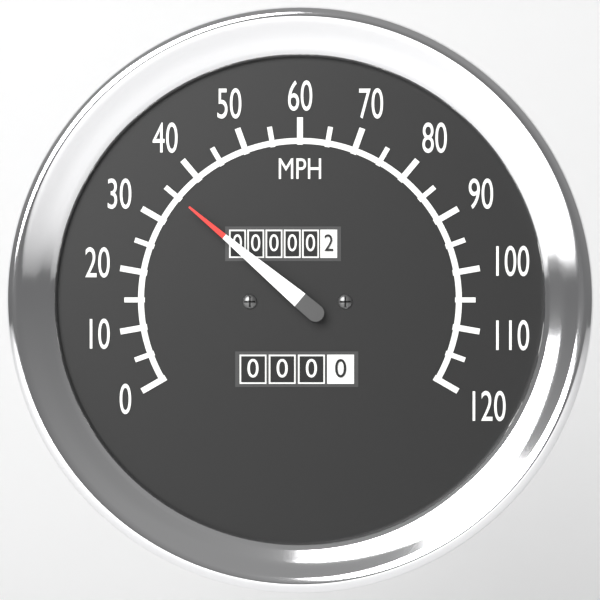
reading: 35 MPH
